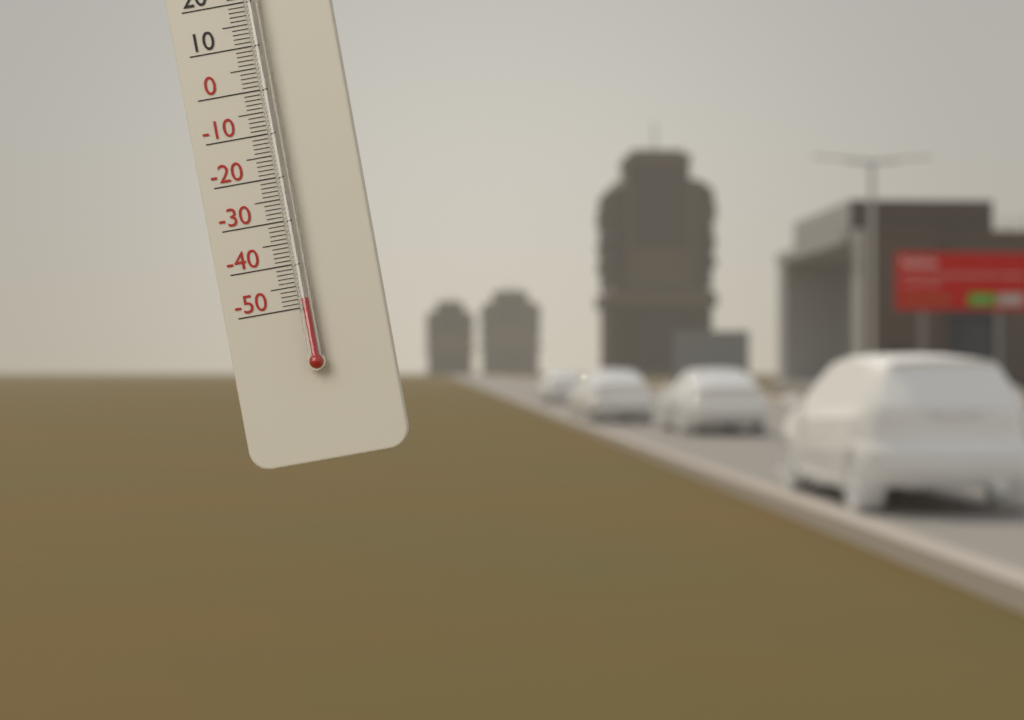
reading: -48 °C
